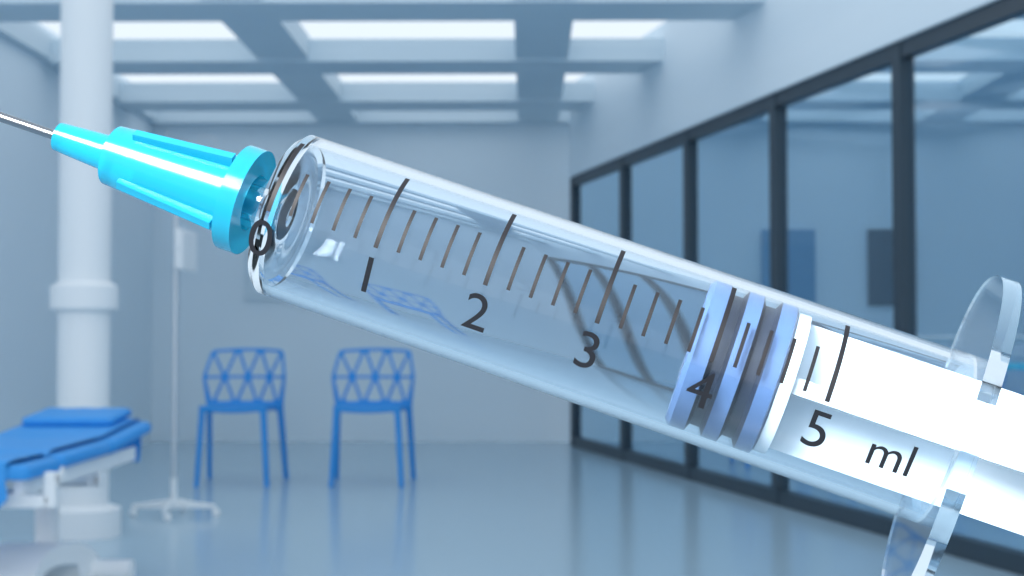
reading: 3.8 ml
